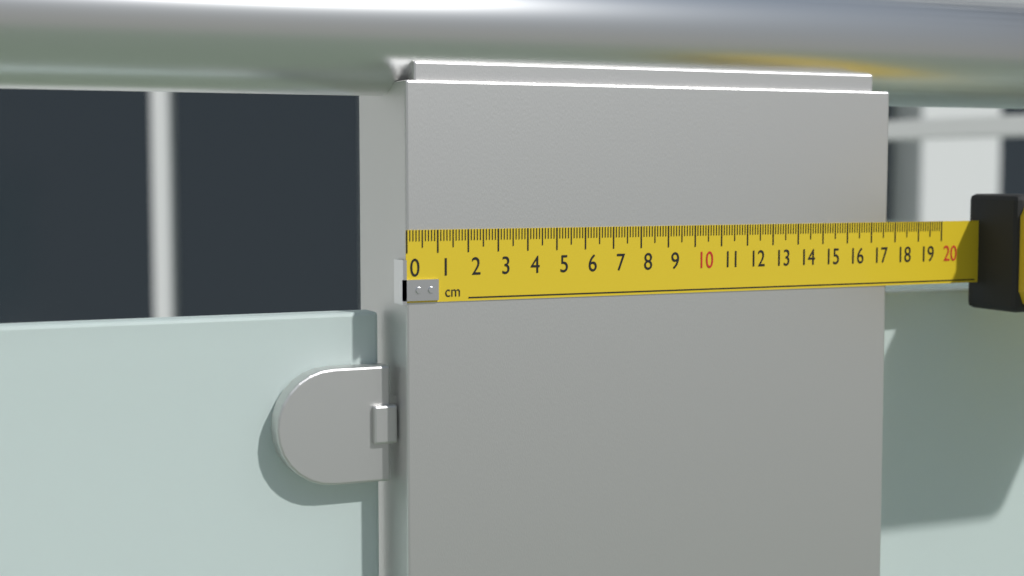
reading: 17.7 cm
